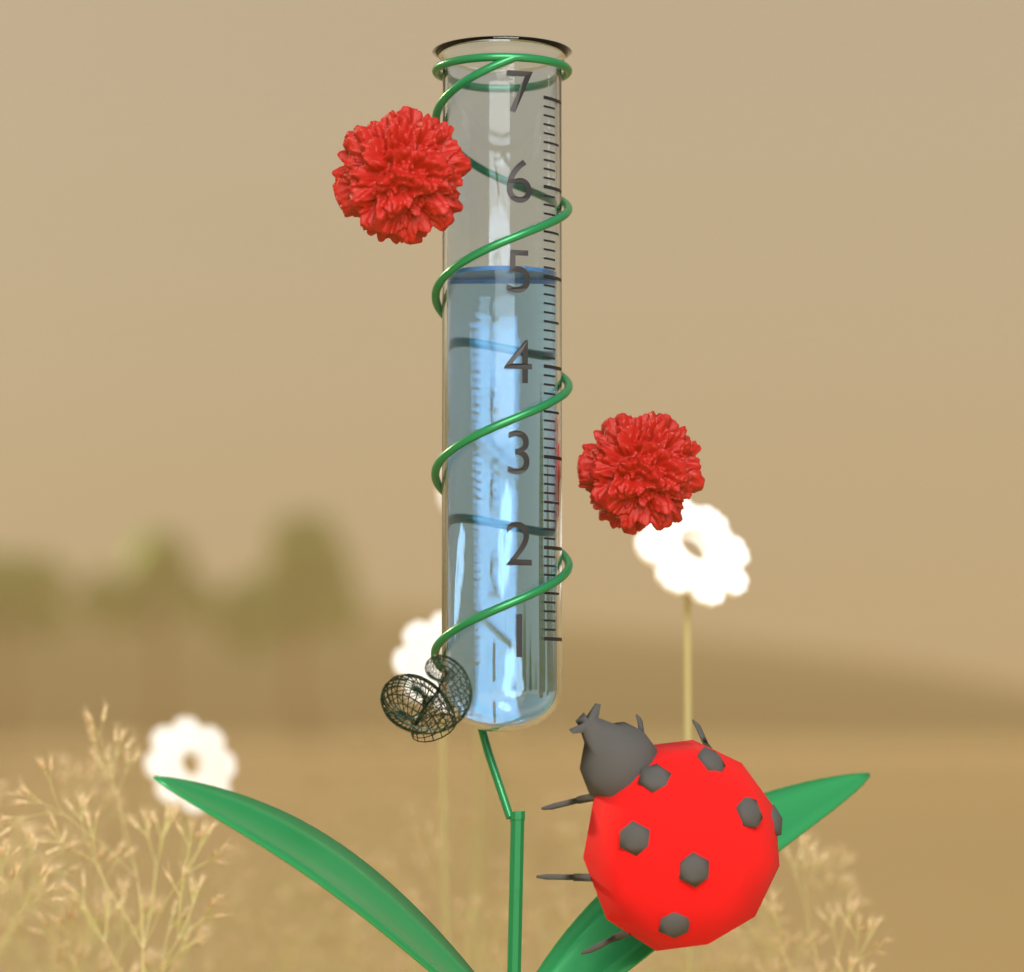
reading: 5.1 (no unit)
